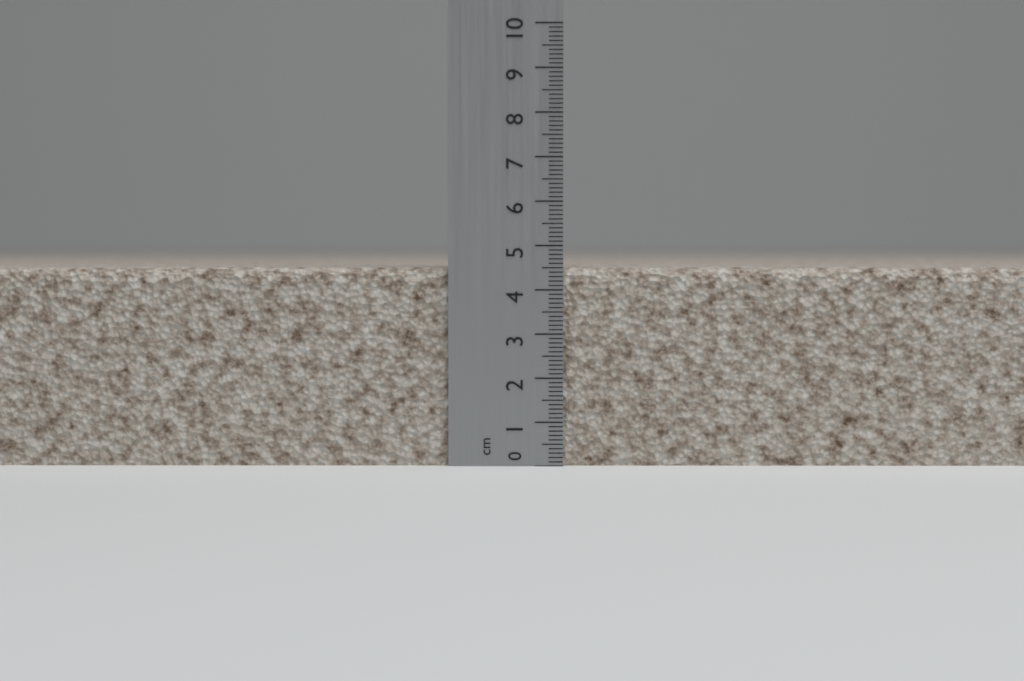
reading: 4.5 cm
